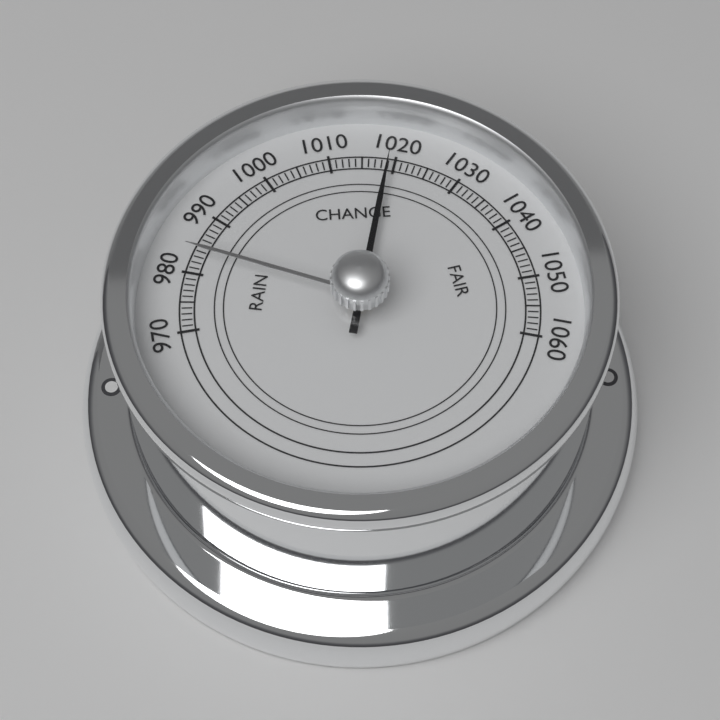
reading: 1019 (no unit)
